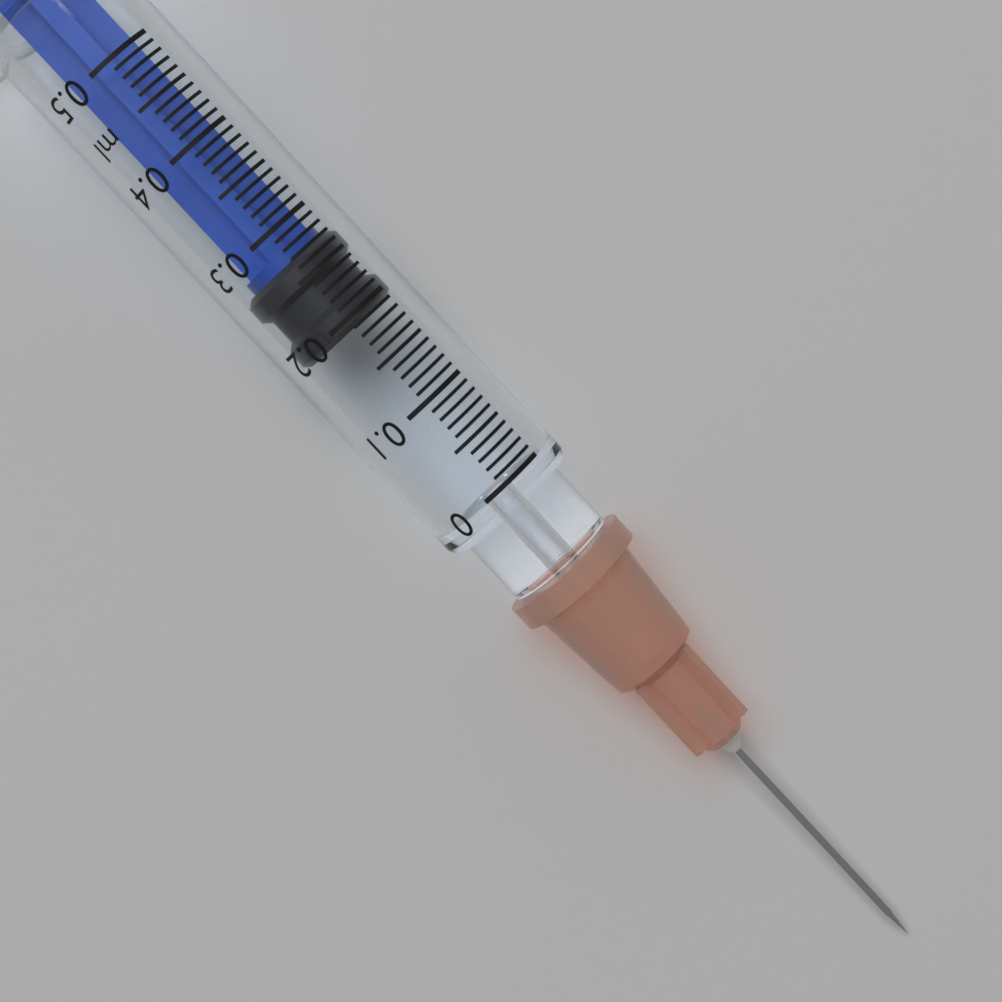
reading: 0.19 ml
